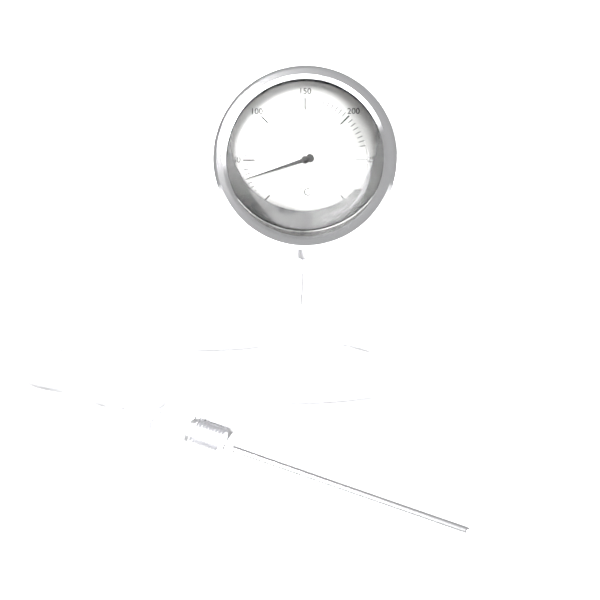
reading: 30 °C
